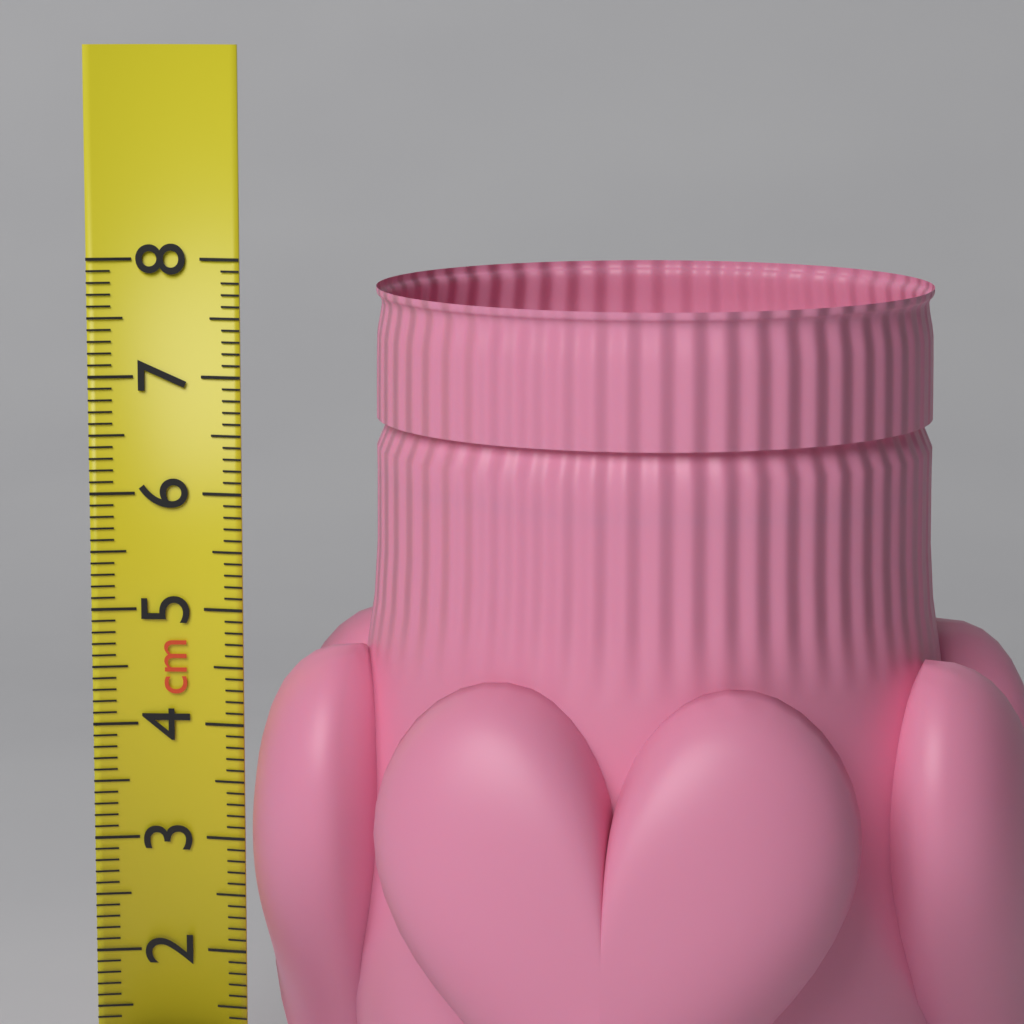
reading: 7.8 cm
